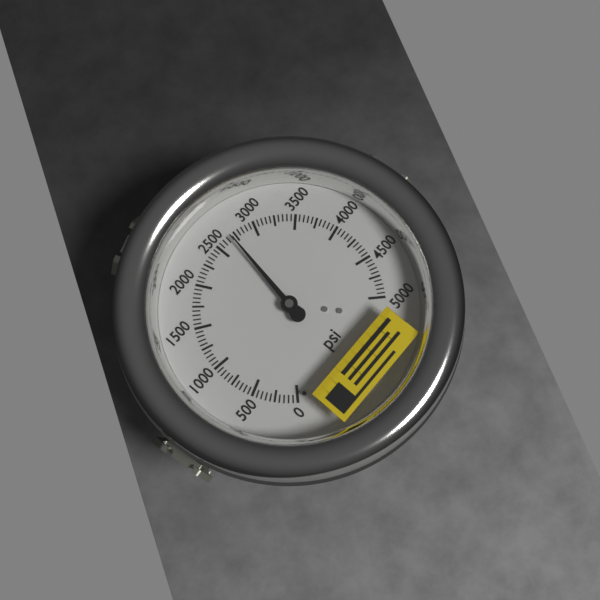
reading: 2700 psi
